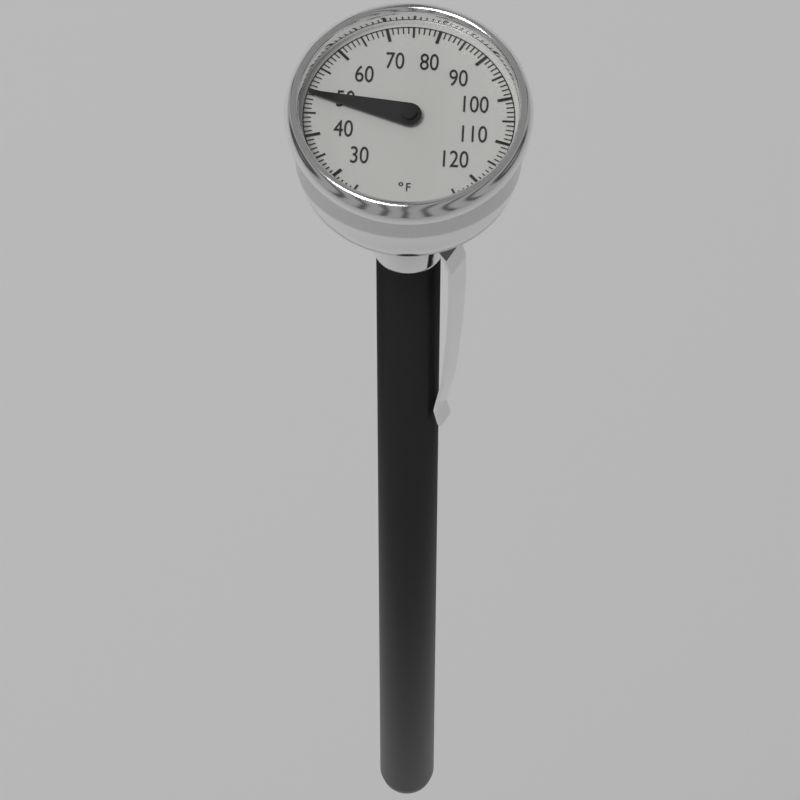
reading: 49 °F
